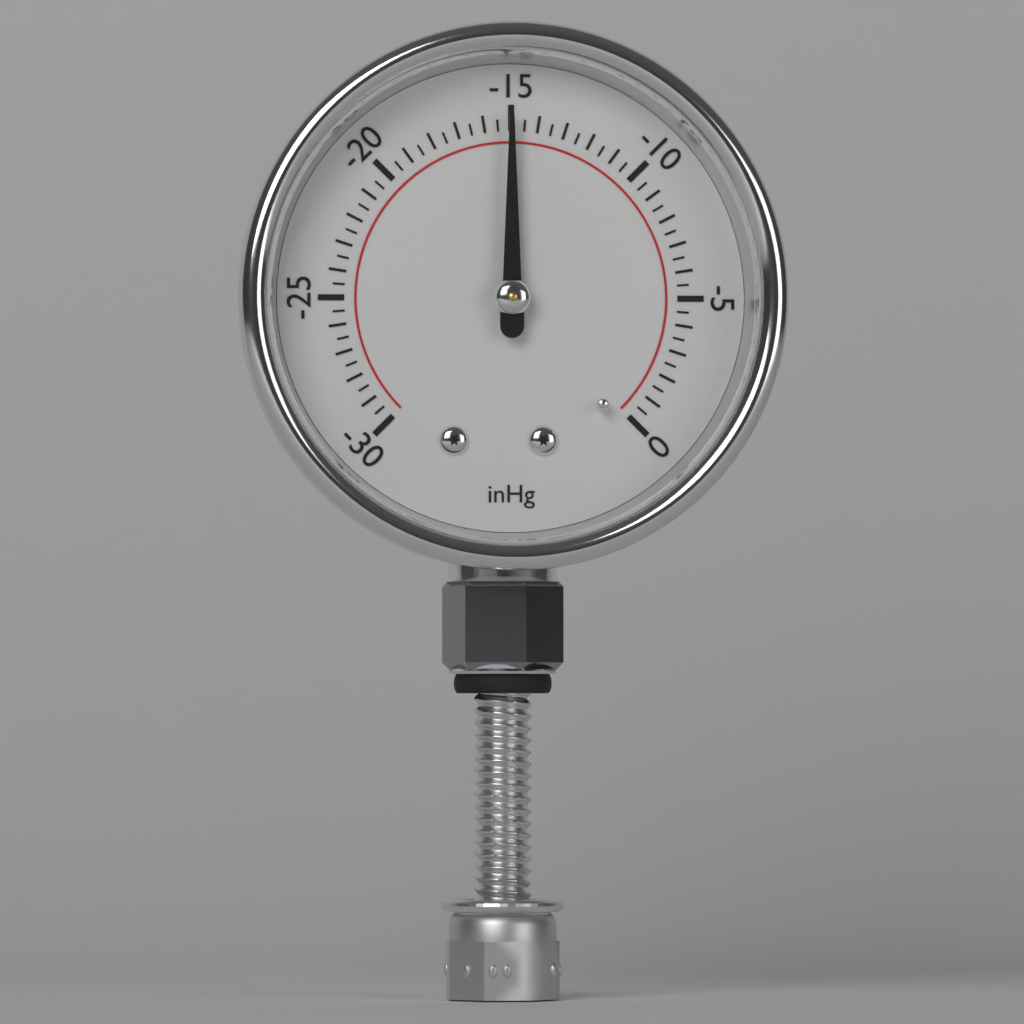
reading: -15.0 inHg
